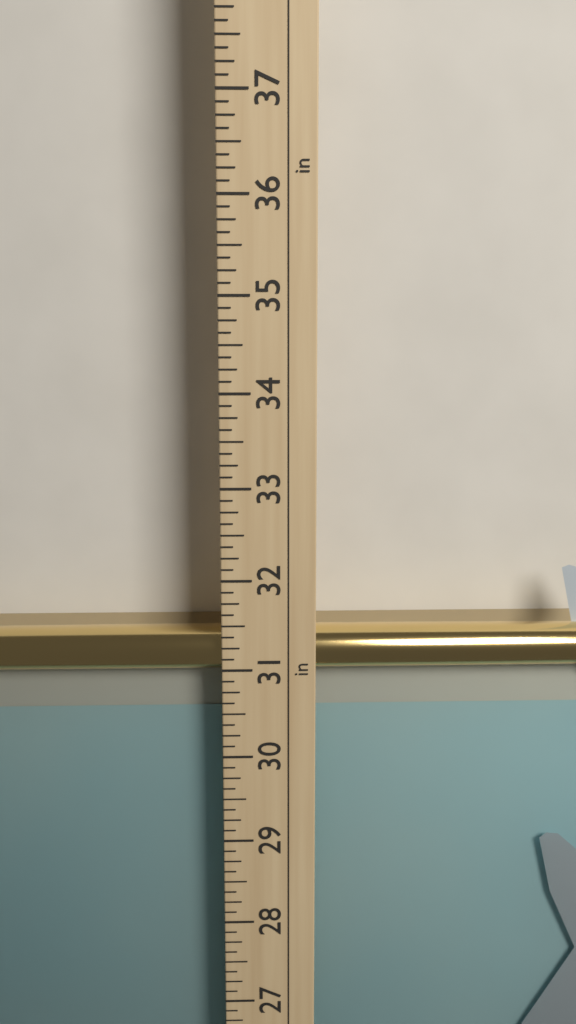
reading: 31.375 in
